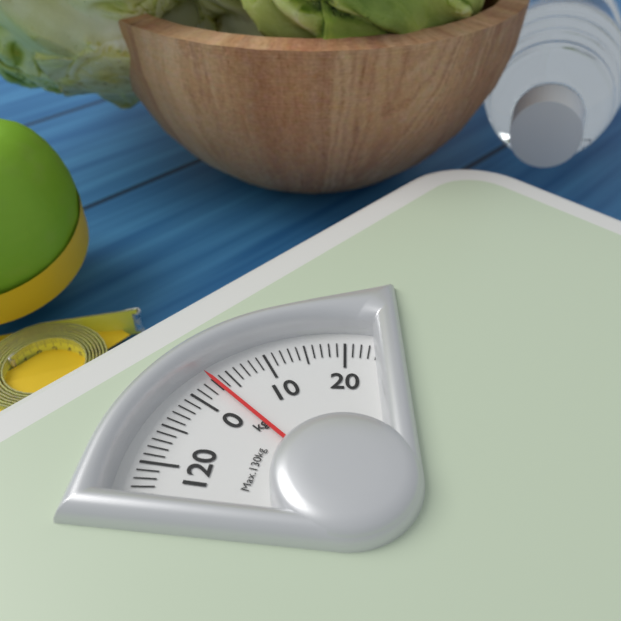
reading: 3 kg
